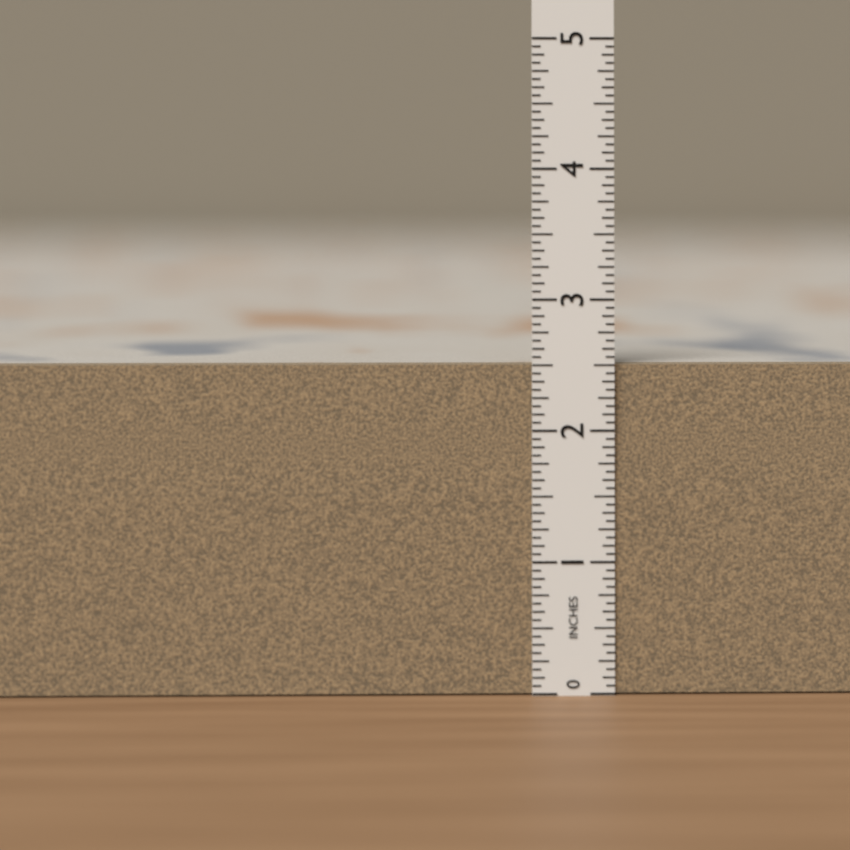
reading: 2.5000 in
